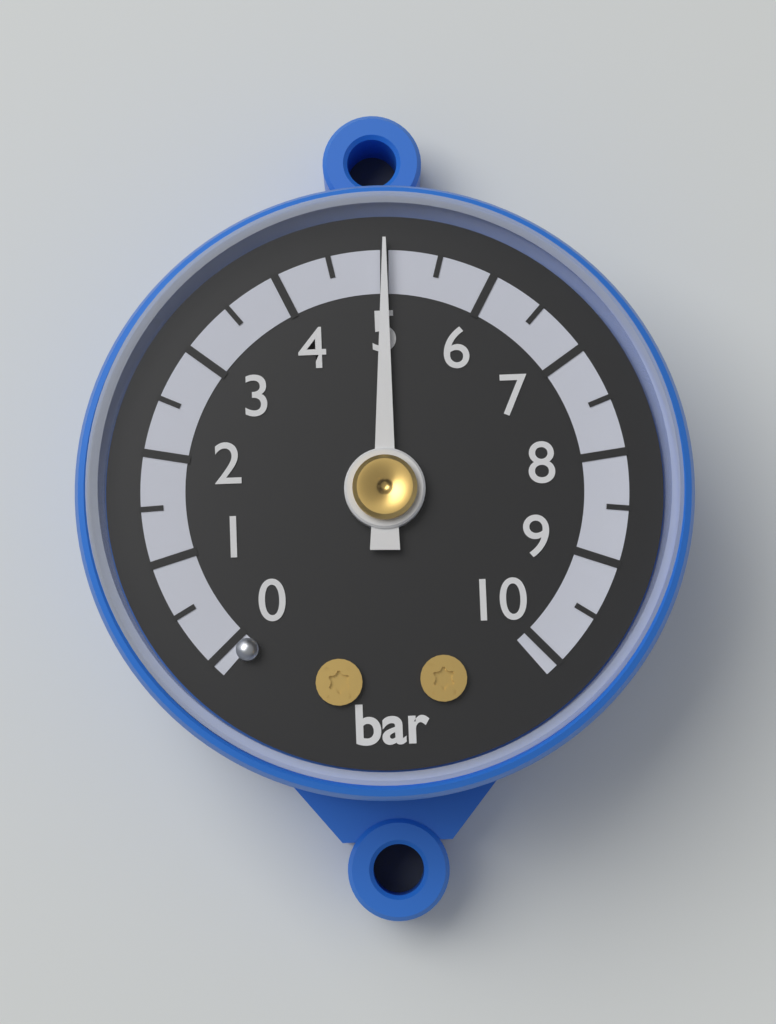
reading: 5.0 bar
